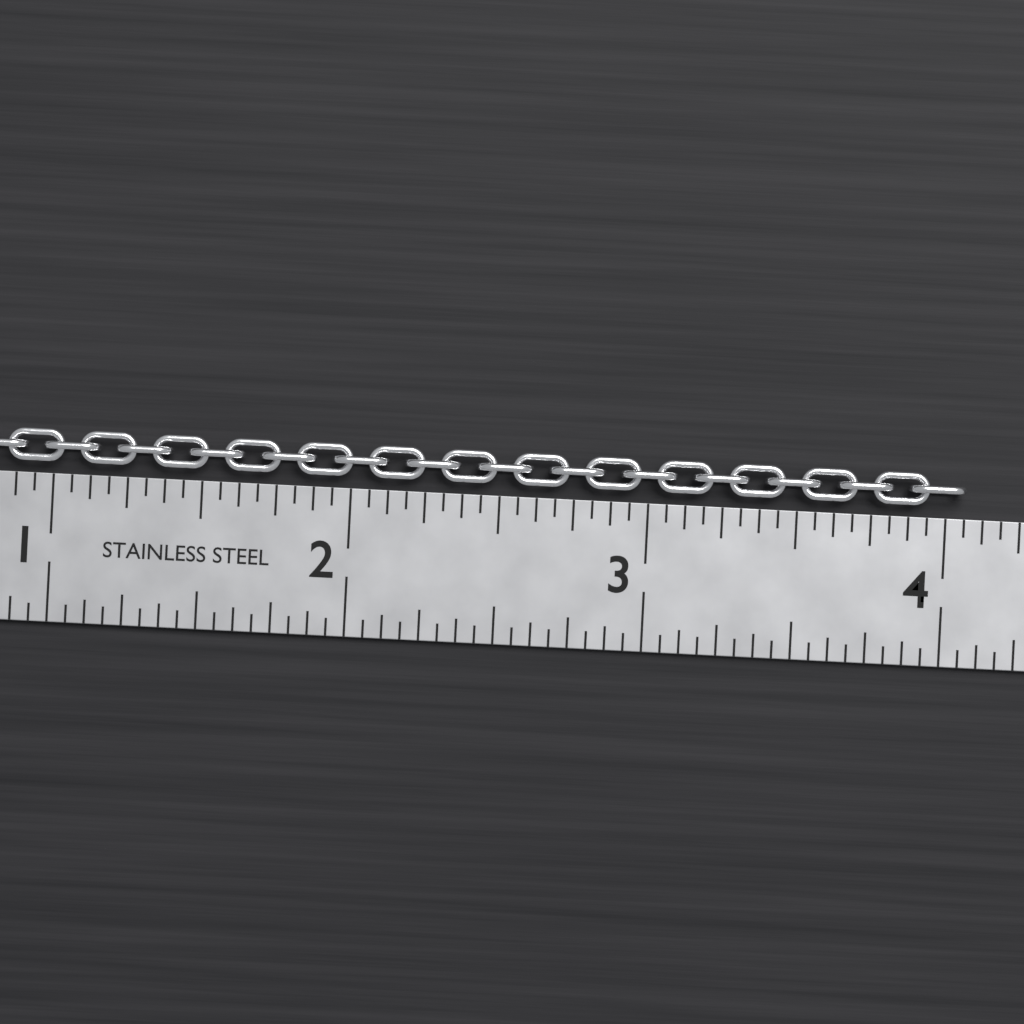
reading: 4.0625 in
